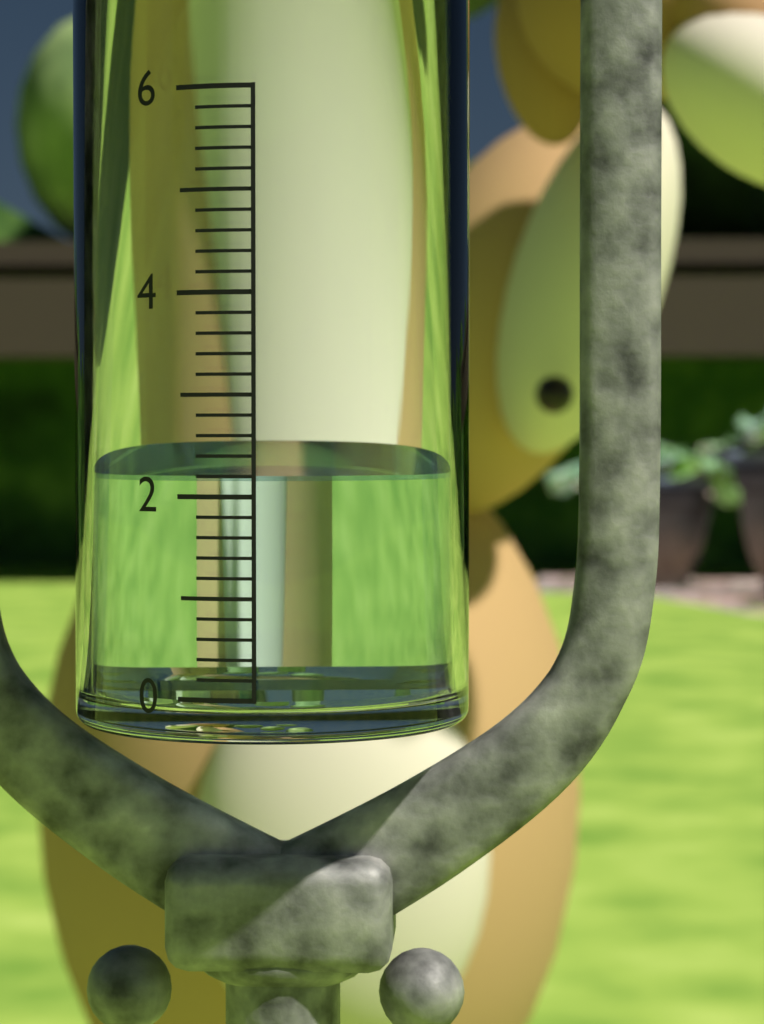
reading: 2.2 (no unit)
